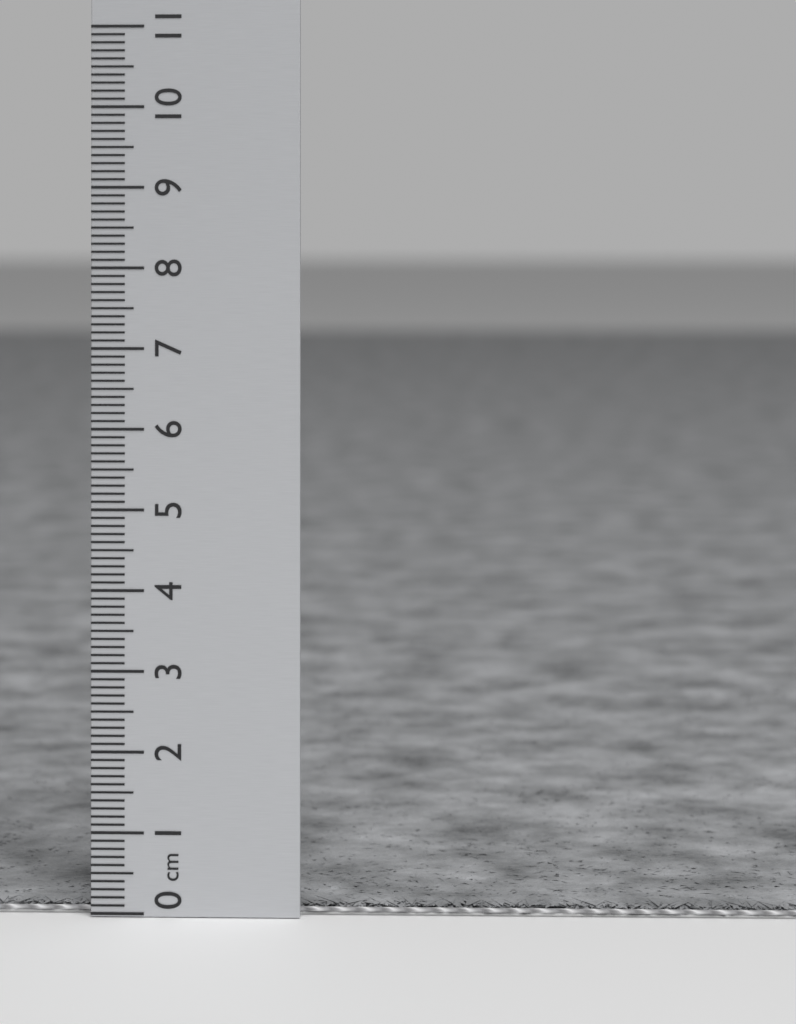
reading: 0.1 cm
